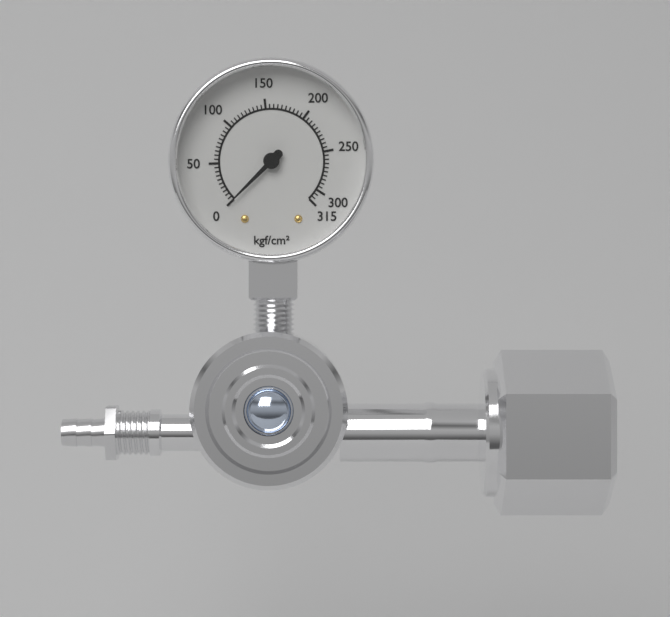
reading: 0 kgf/cm²
